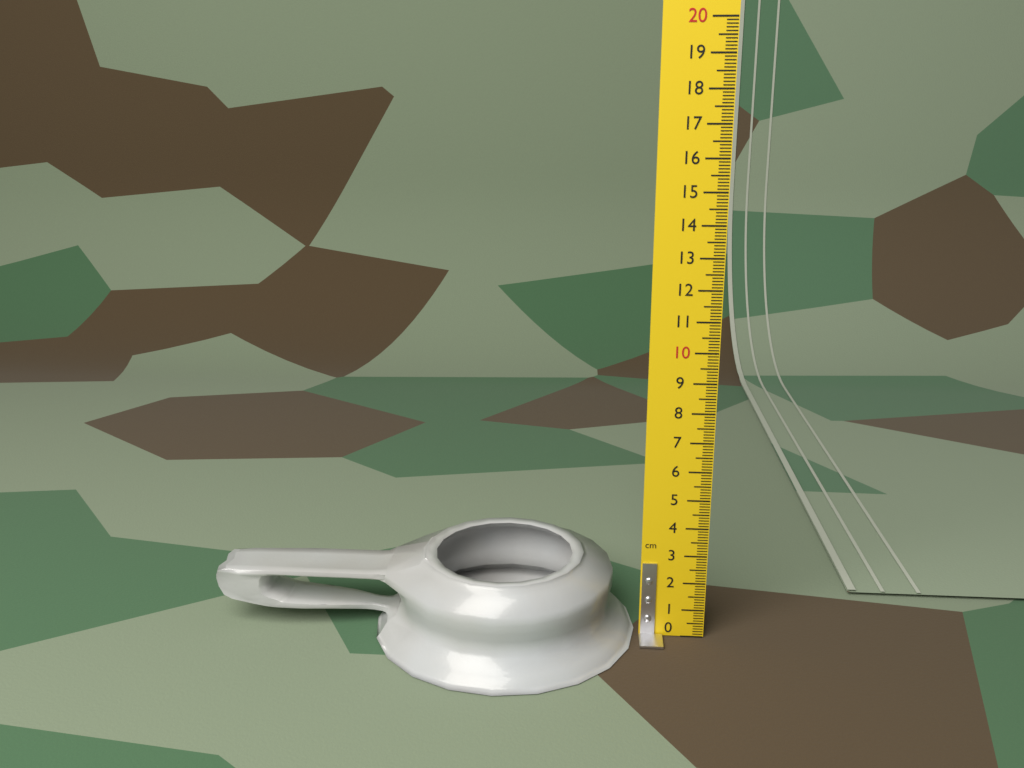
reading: 2.8 cm
